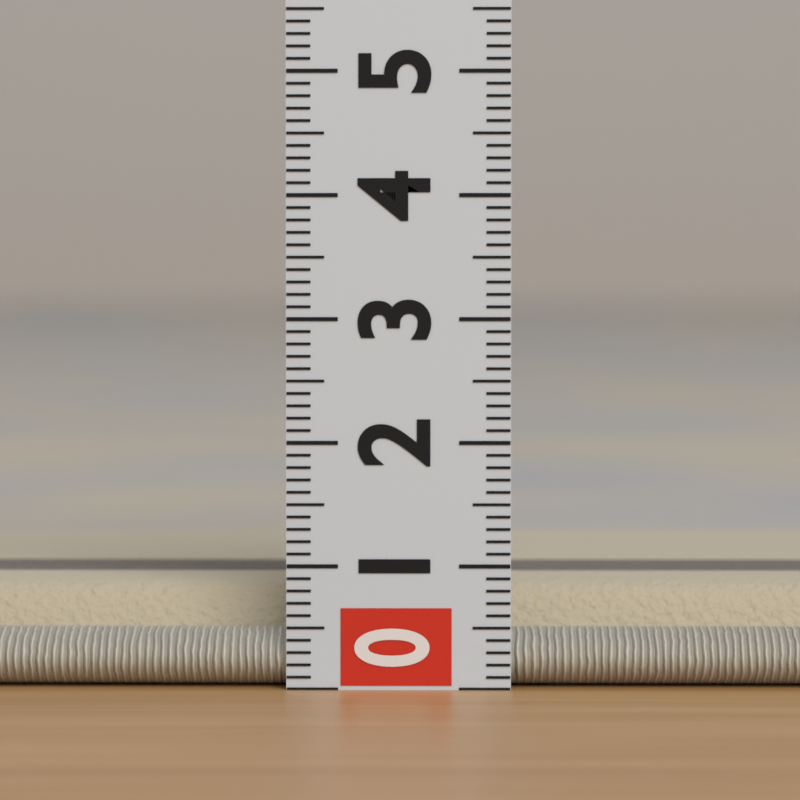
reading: 0.8 (no unit)
